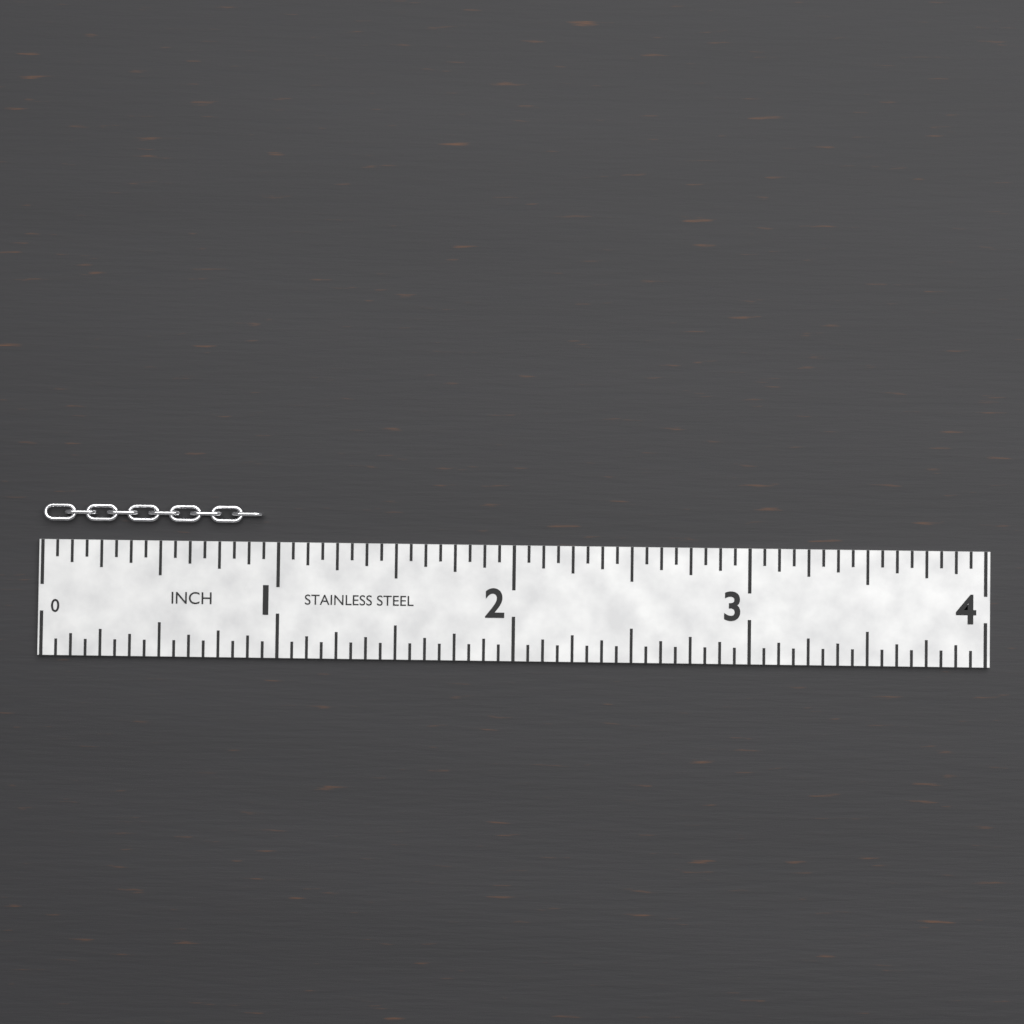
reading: 0.9375 in
